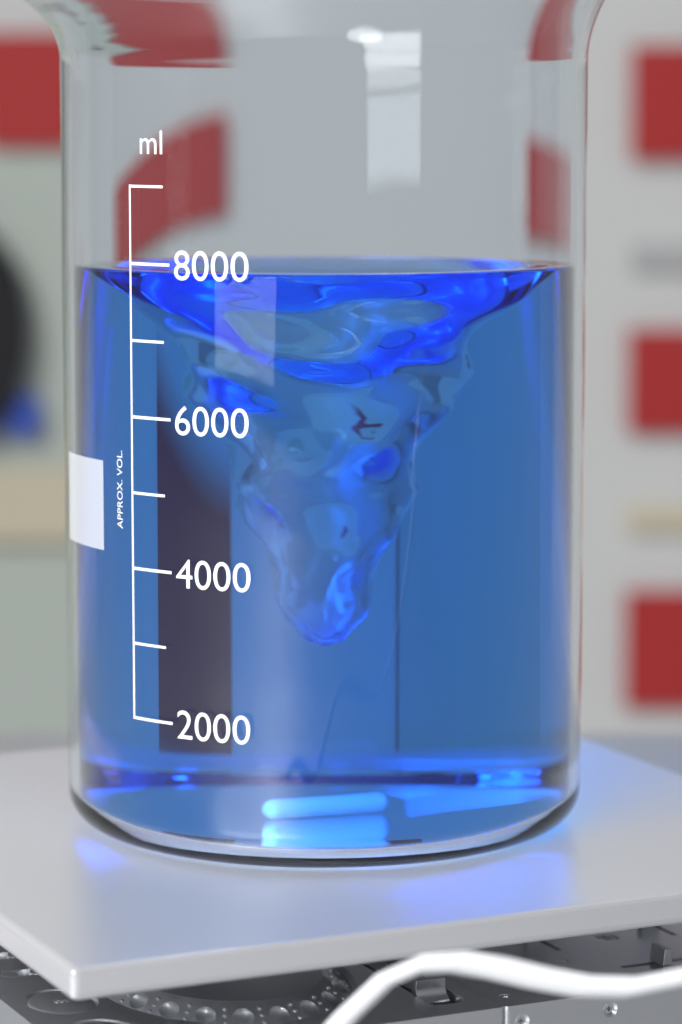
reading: 7900 ml
